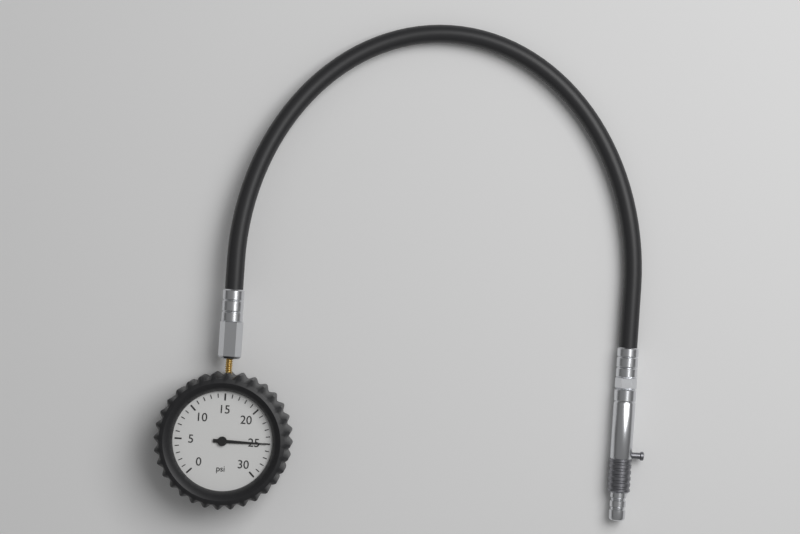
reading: 25 psi
